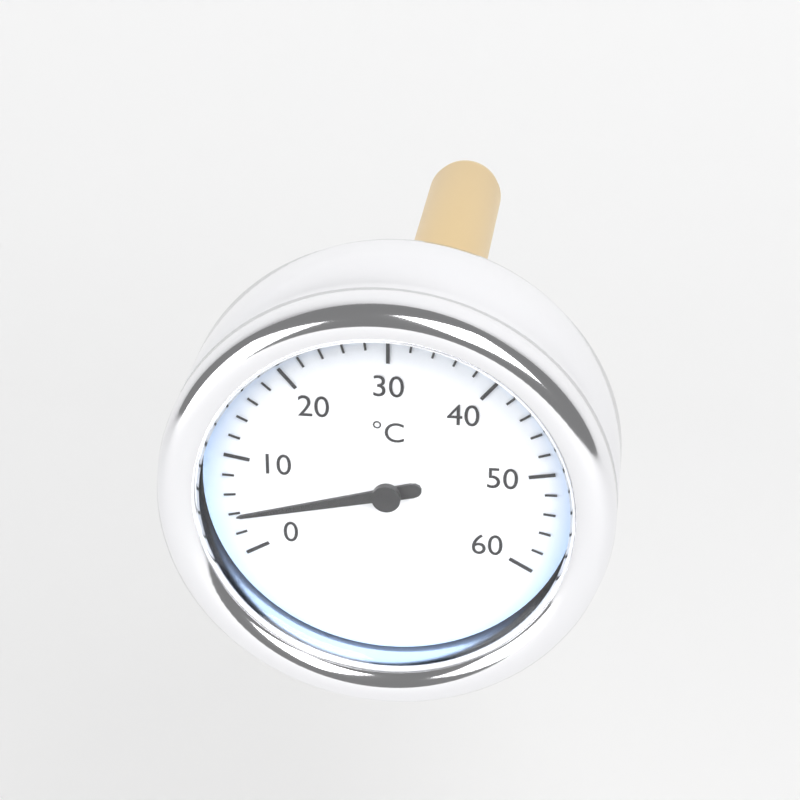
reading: 4 °C
